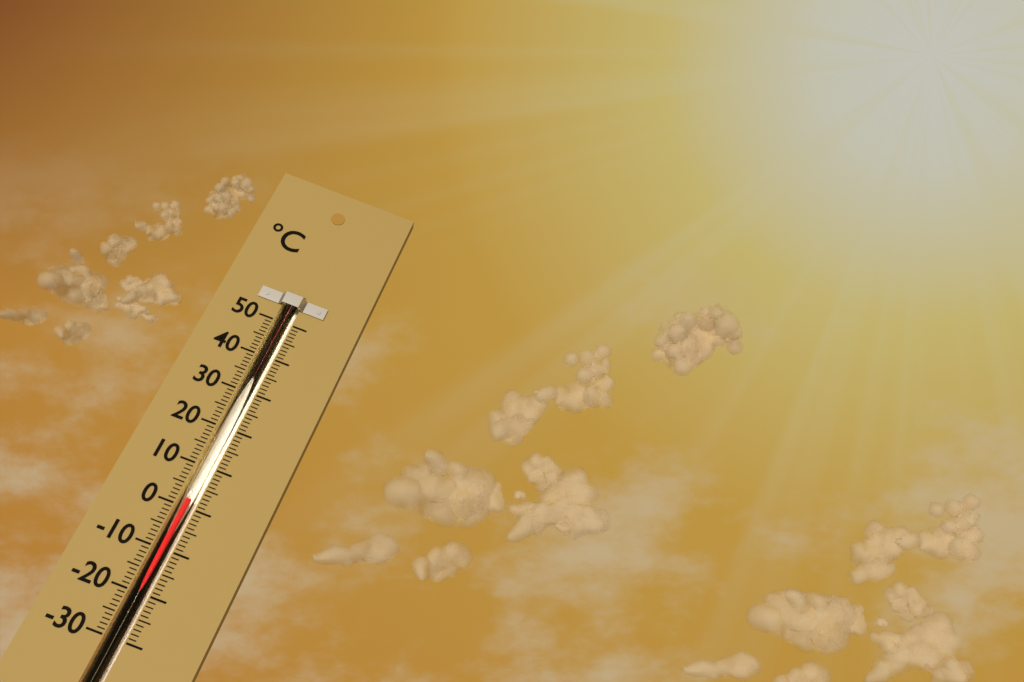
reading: 2 °C
